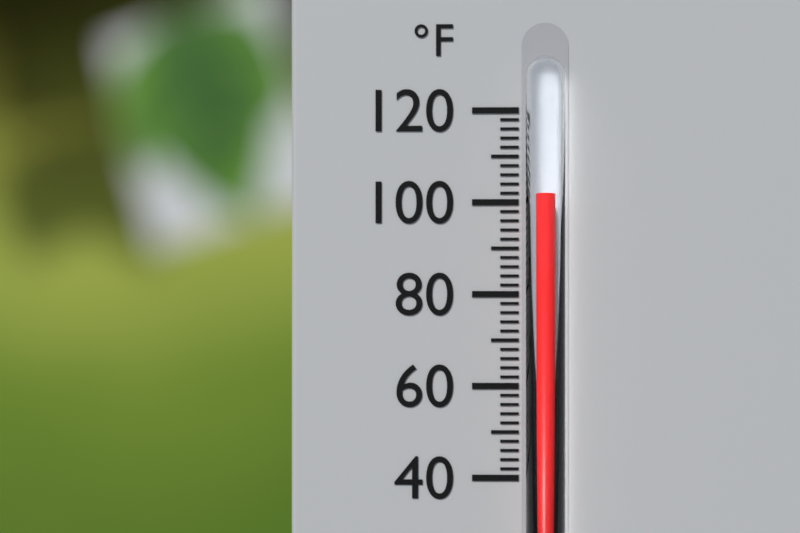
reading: 102 °F
